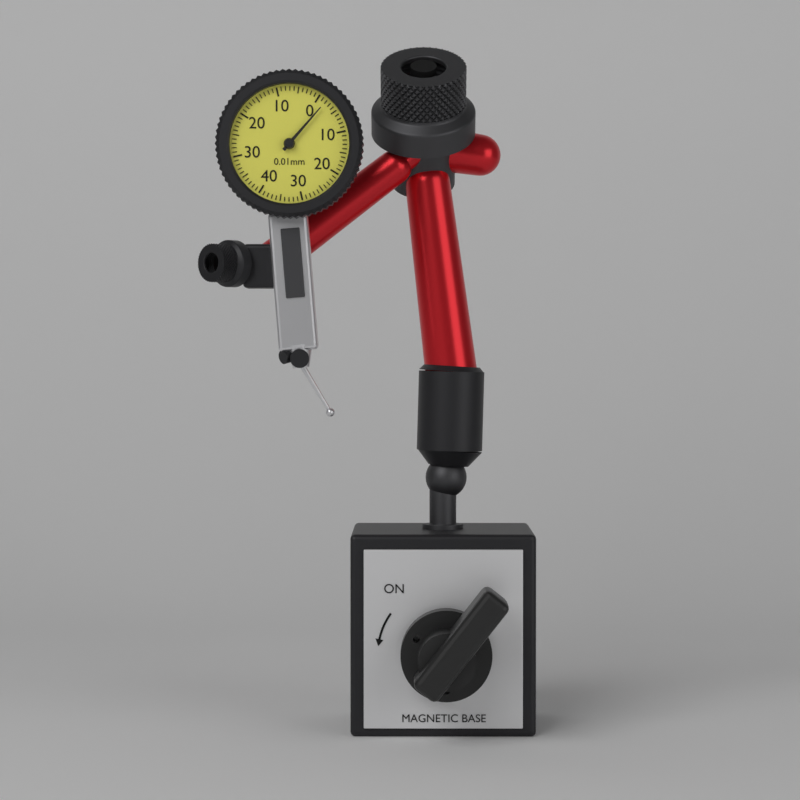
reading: 0.02 mm
